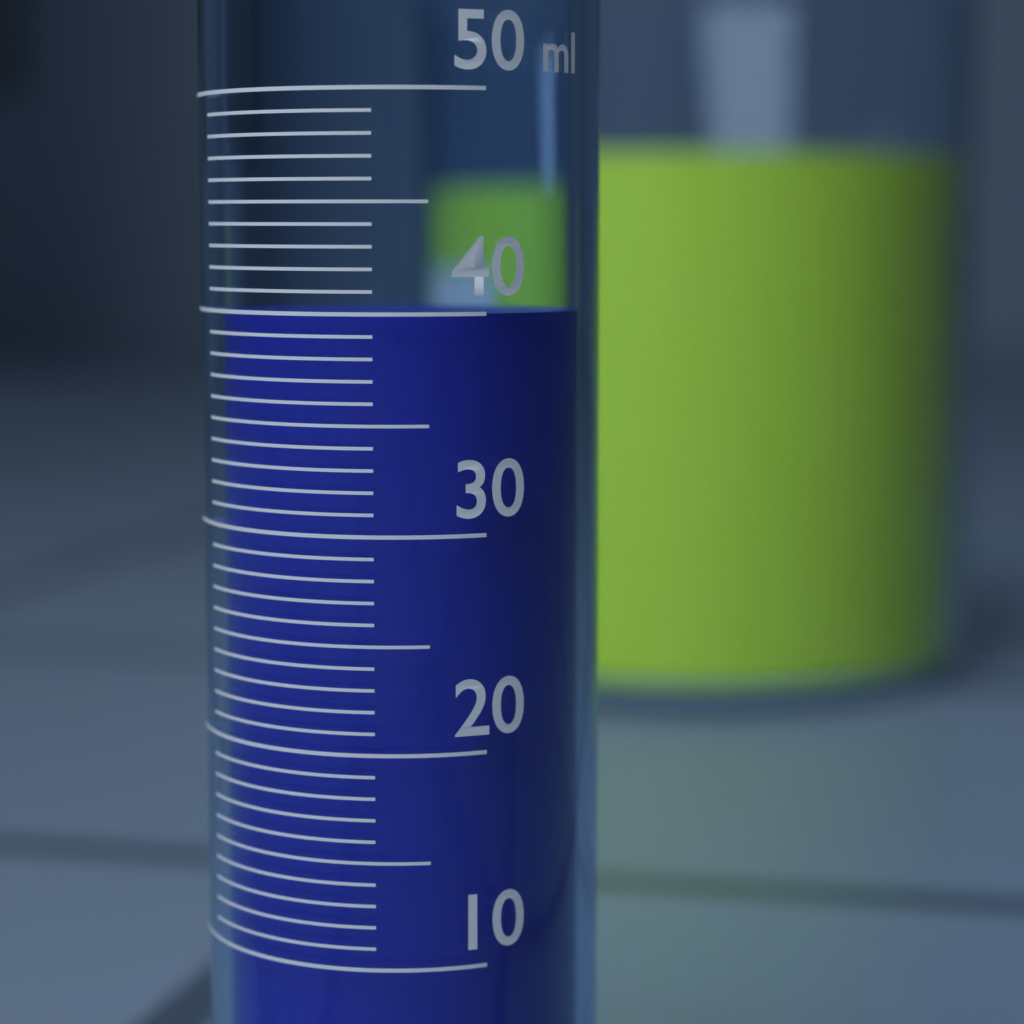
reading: 40 ml
